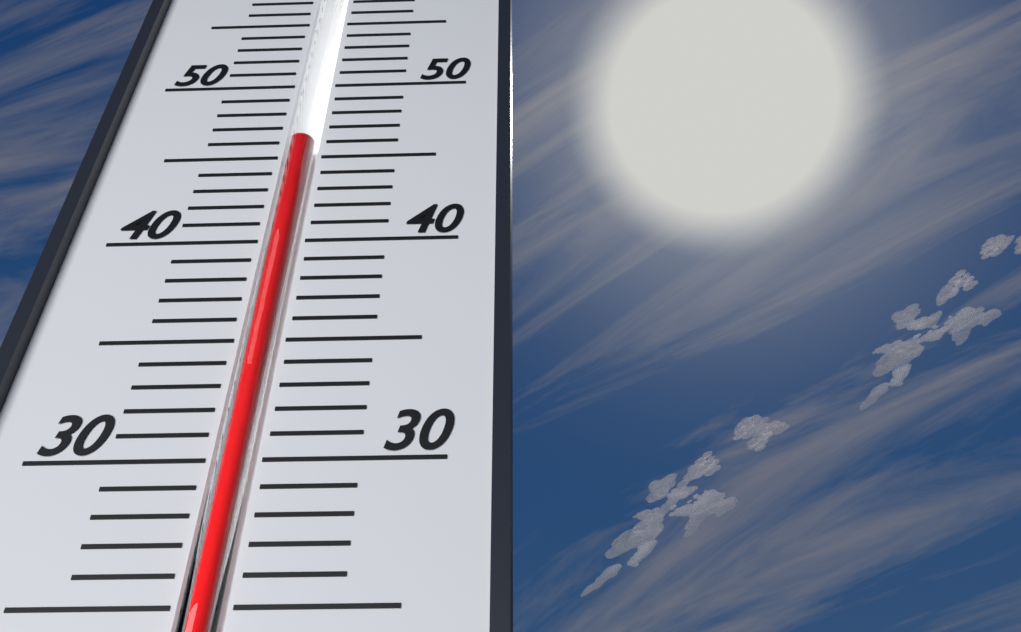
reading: 46 (no unit)
